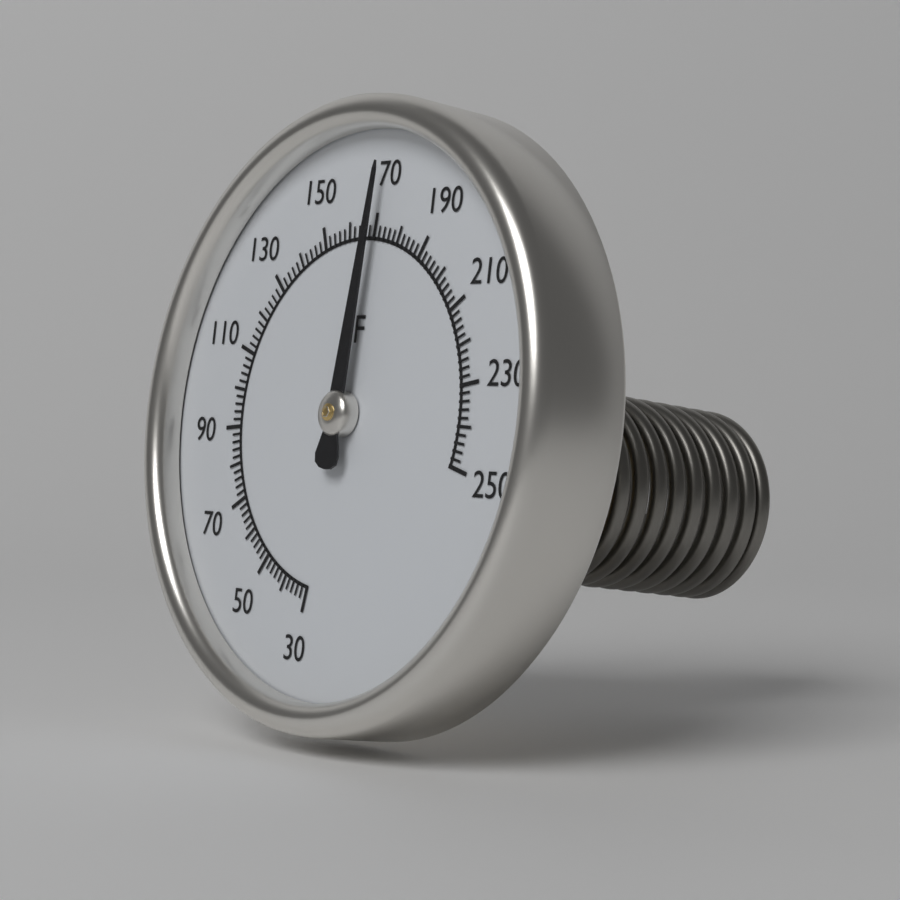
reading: 170 °F
